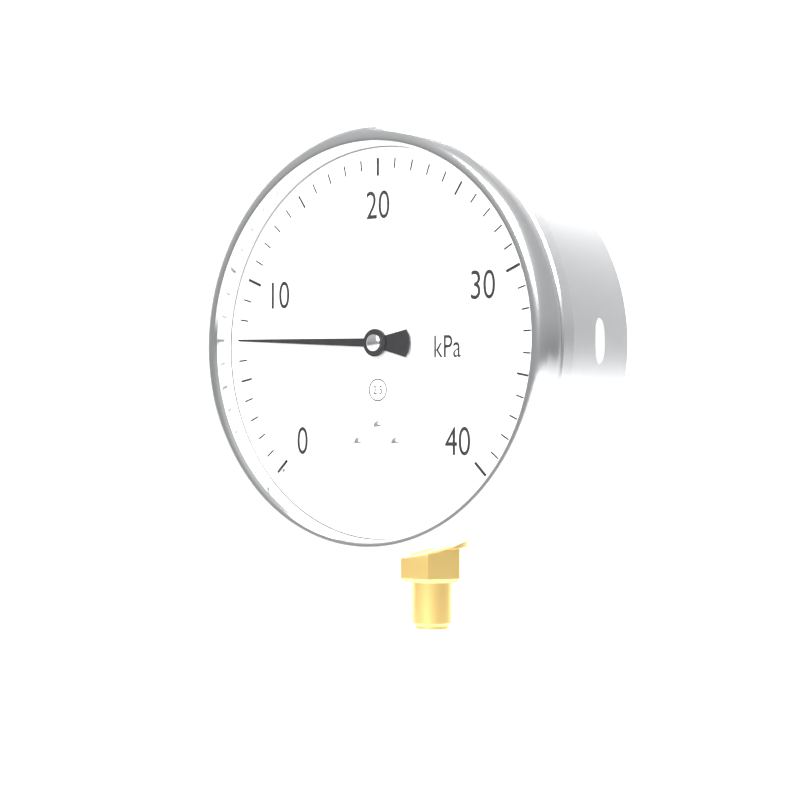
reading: 7 kPa
